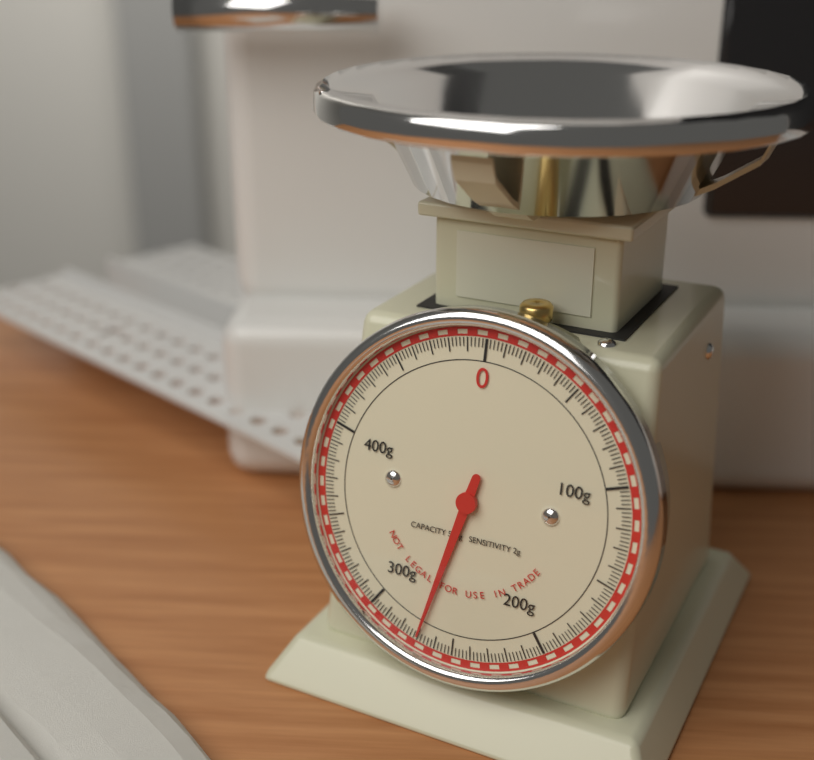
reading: 270 g
